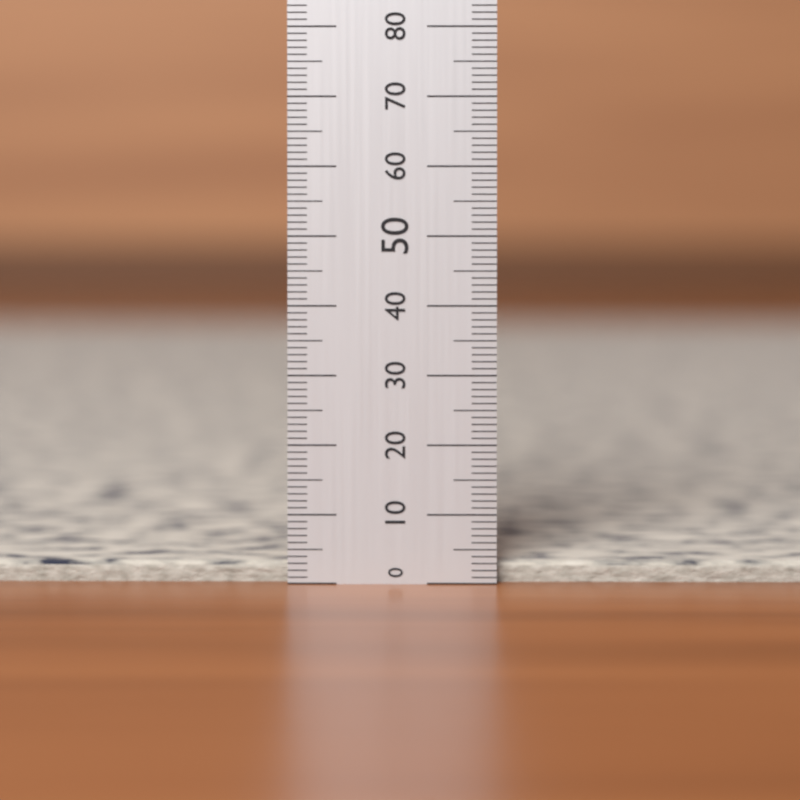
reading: 3 (no unit)
